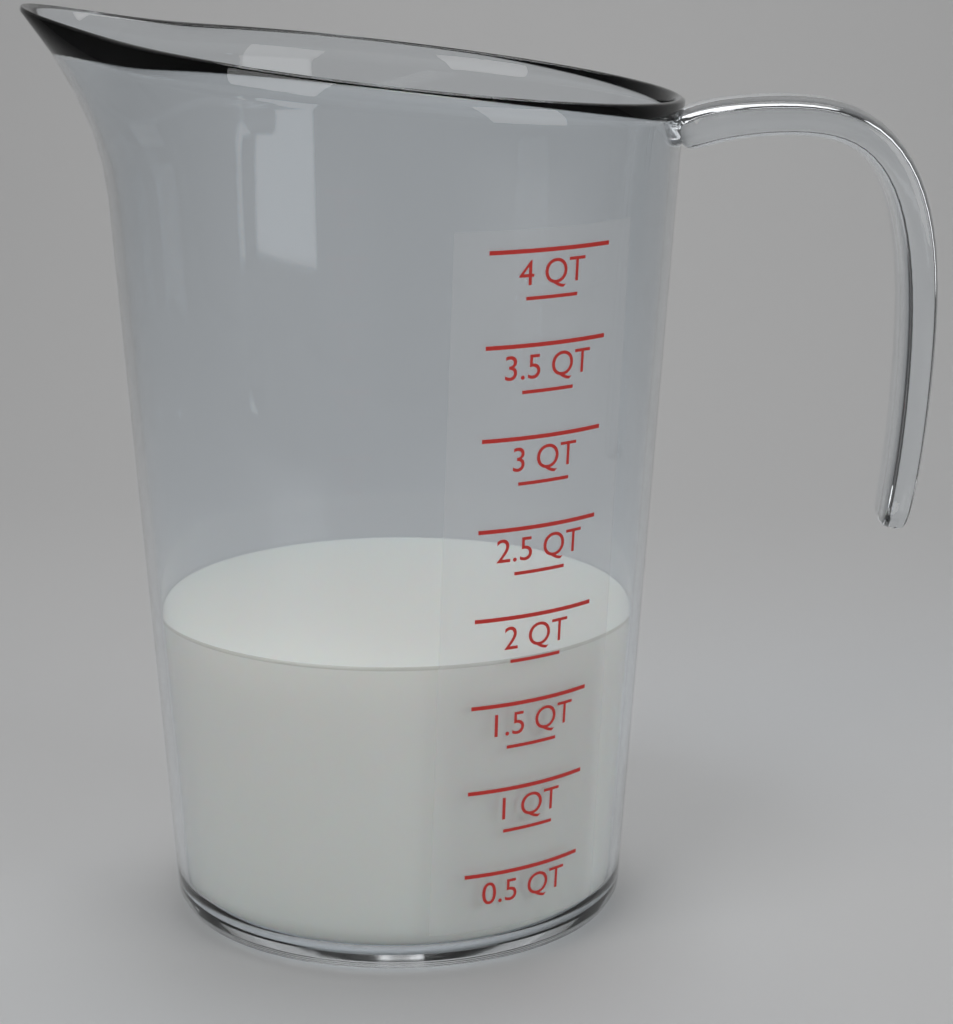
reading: 1.75 QT
